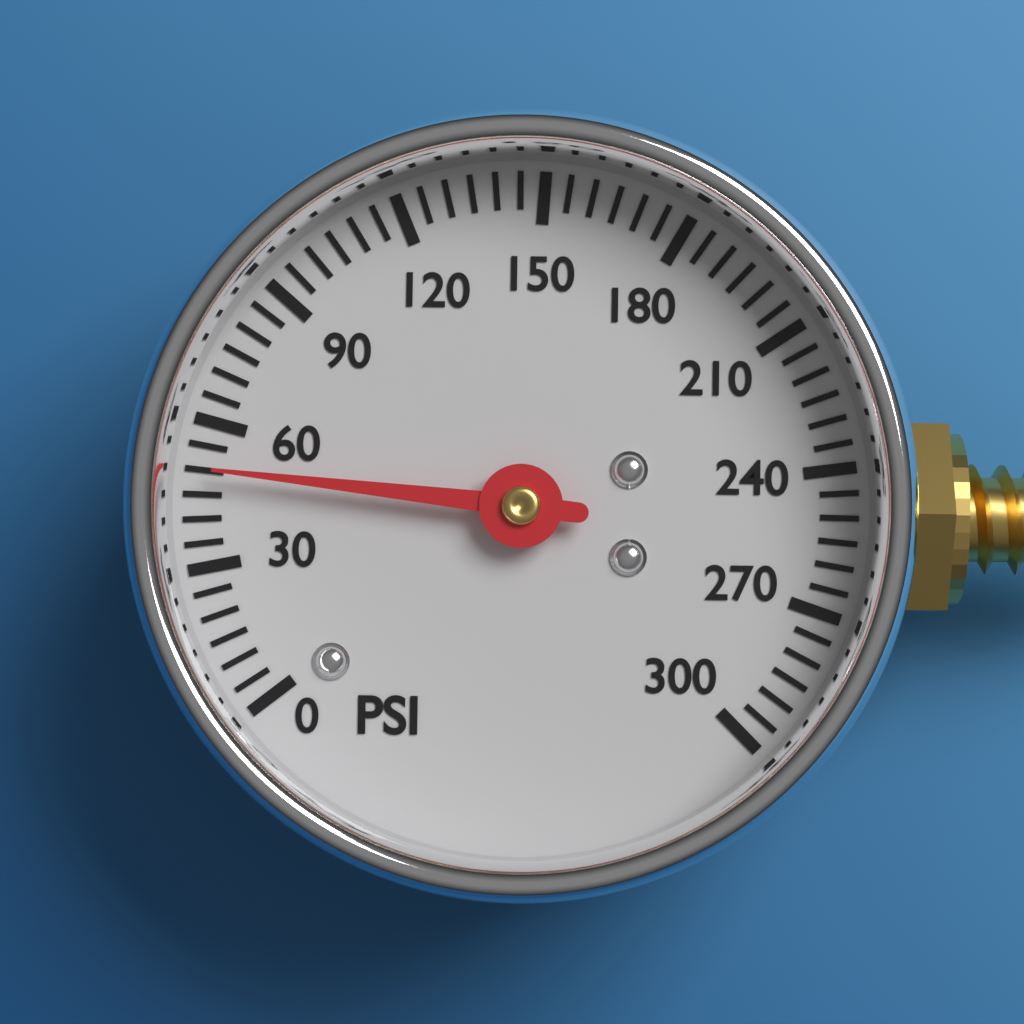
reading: 50 psi
